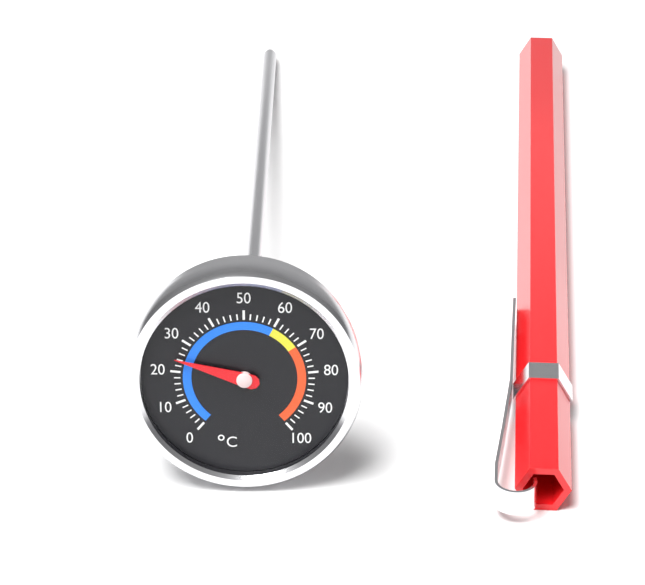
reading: 24 °C
